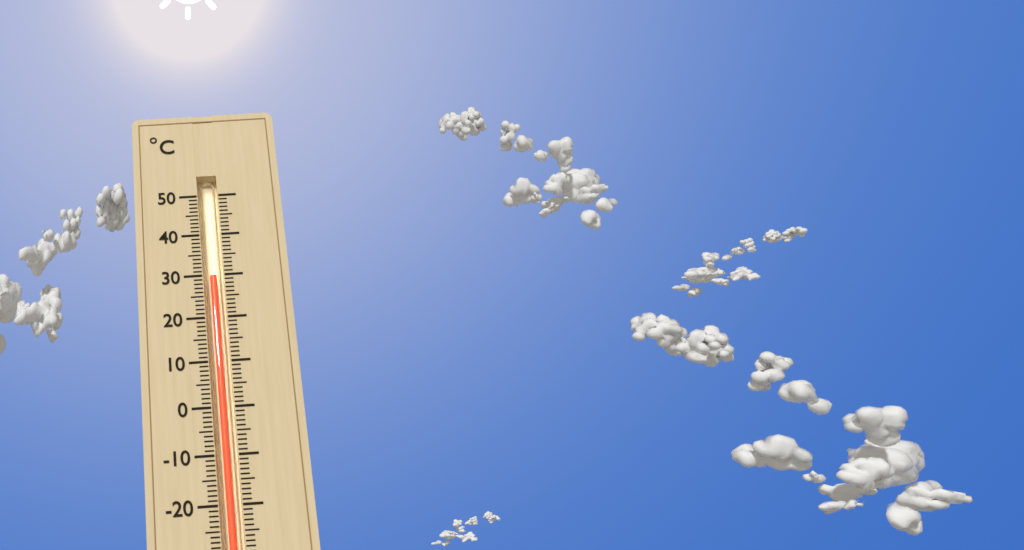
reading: 30 °C
